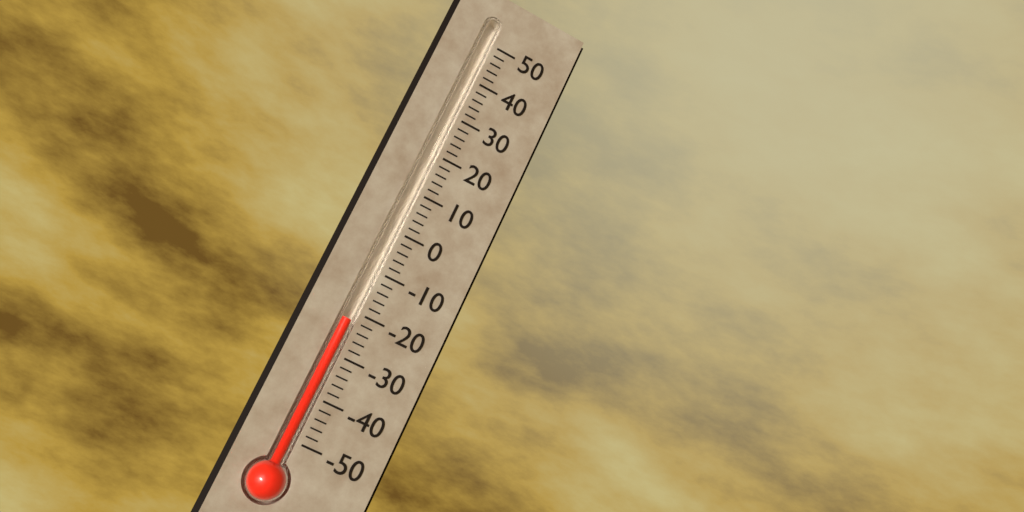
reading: -22 (no unit)
